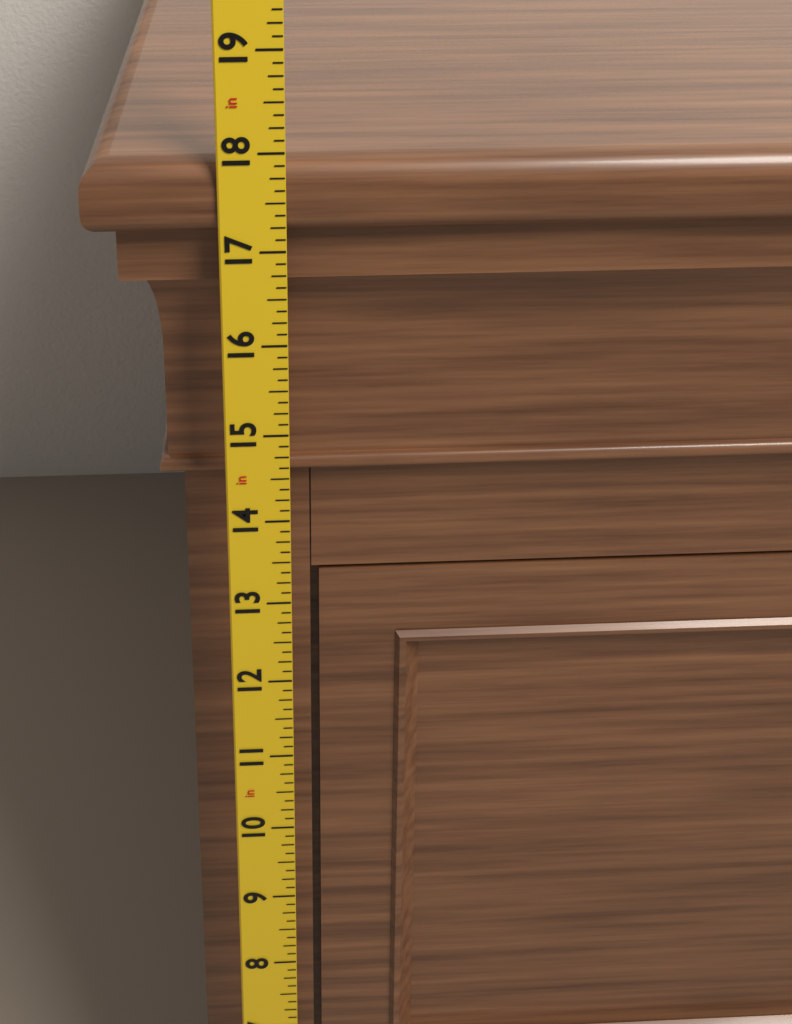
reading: 17.875 in
